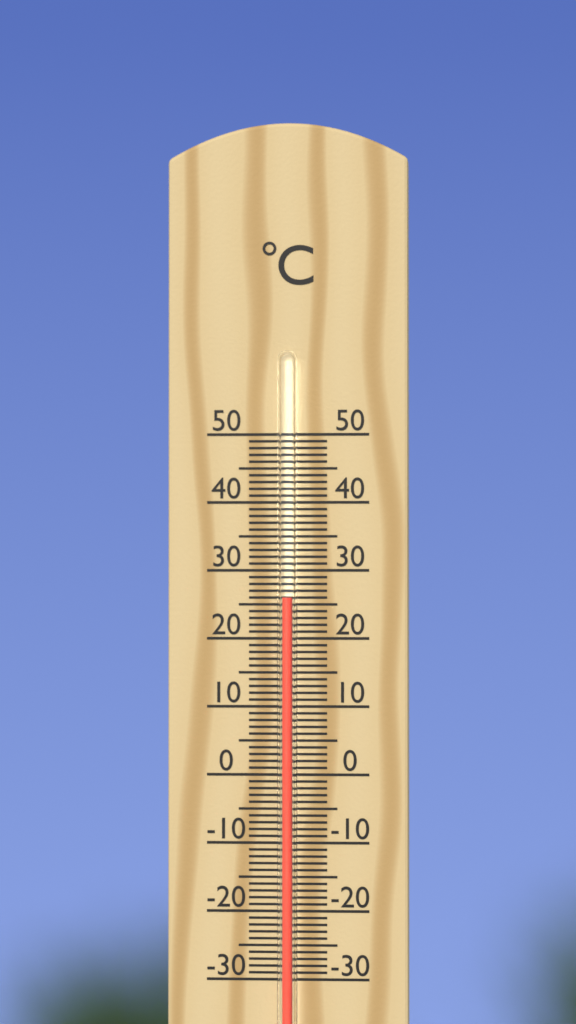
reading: 26 °C
